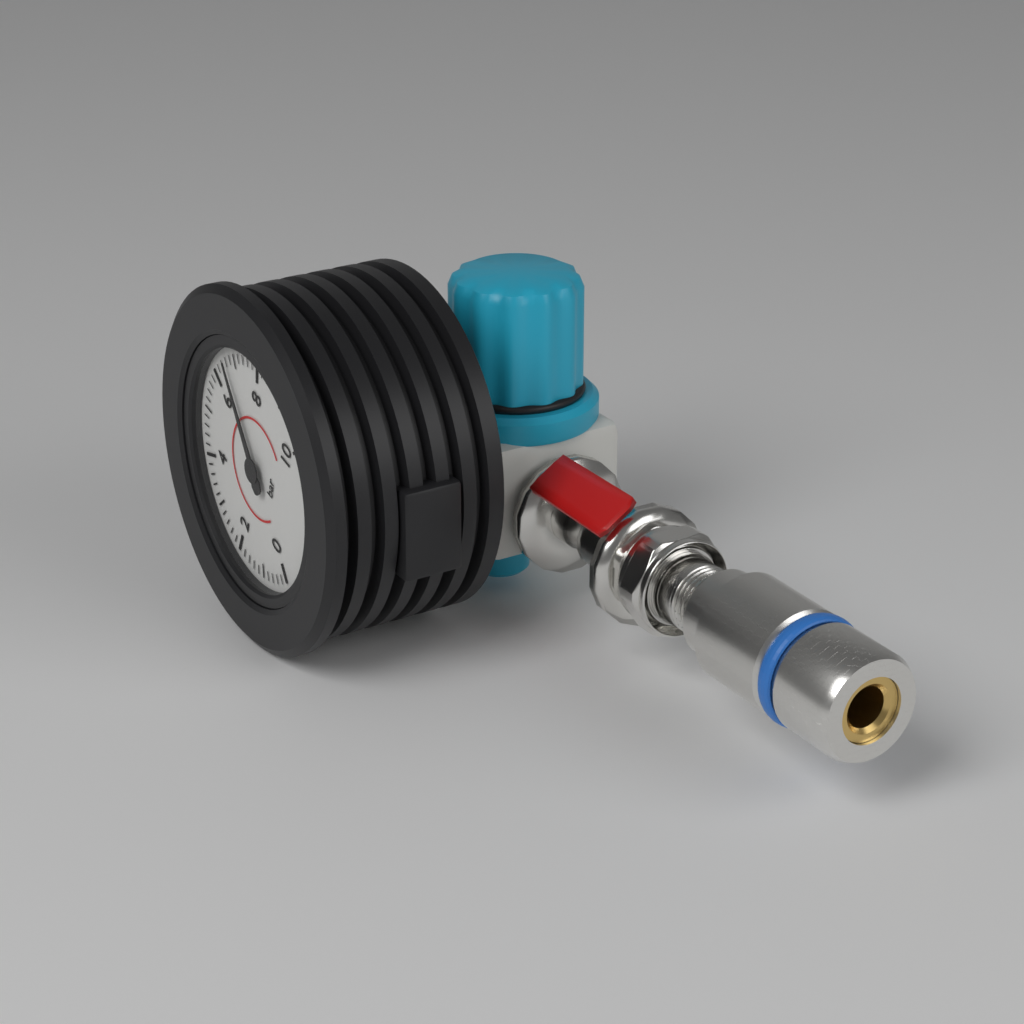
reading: 6.6 bar
